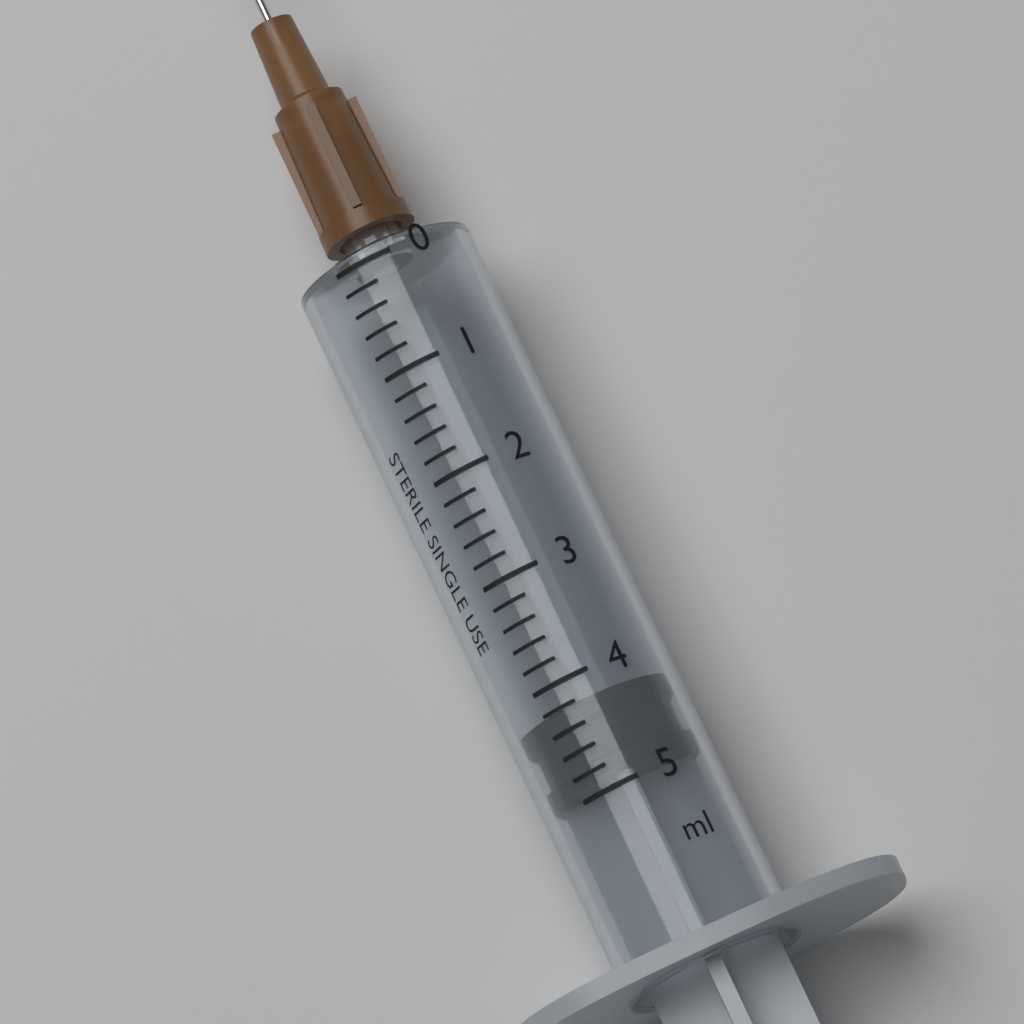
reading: 4.2 ml
